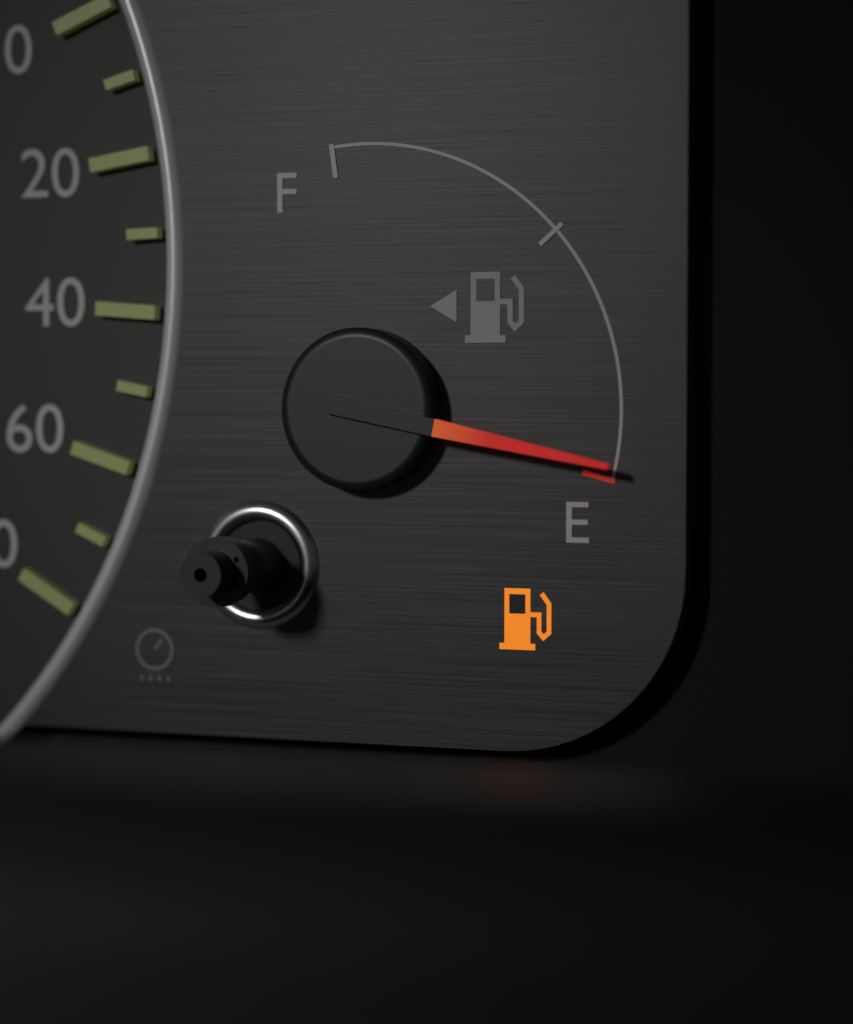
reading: 0.03 (no unit)
